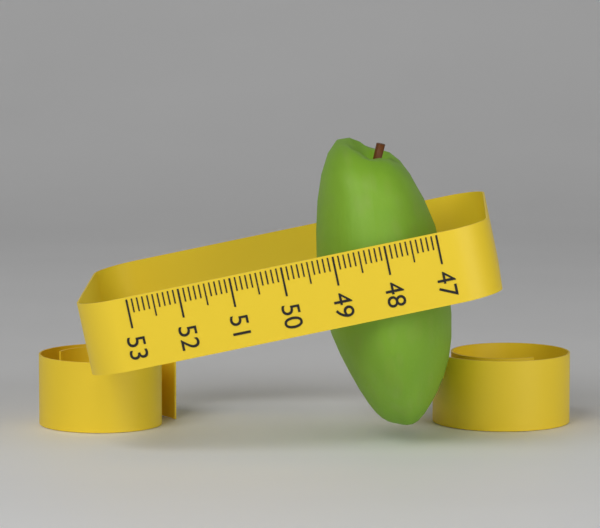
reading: 49.5 (no unit)
